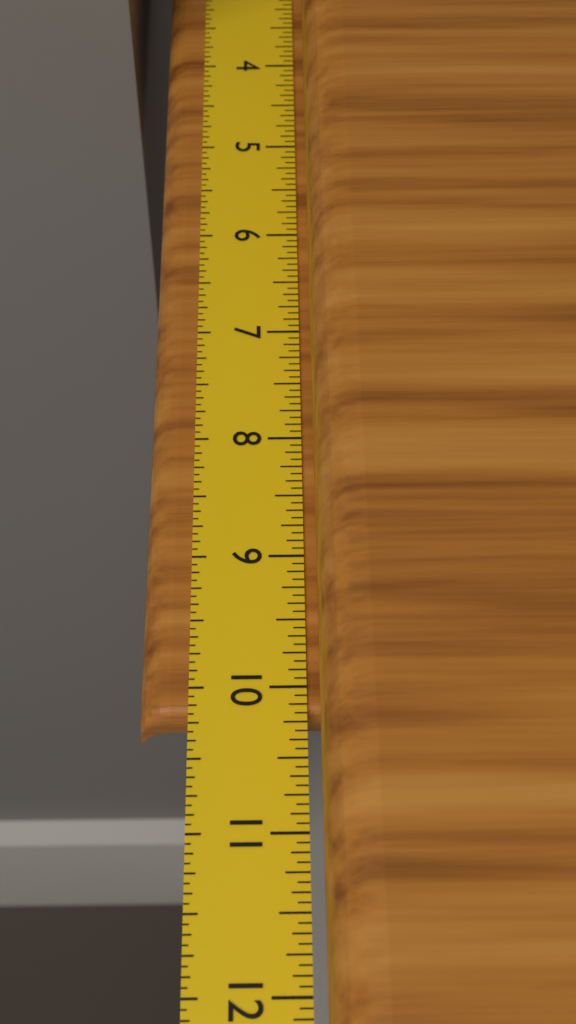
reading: 10.1875 in
